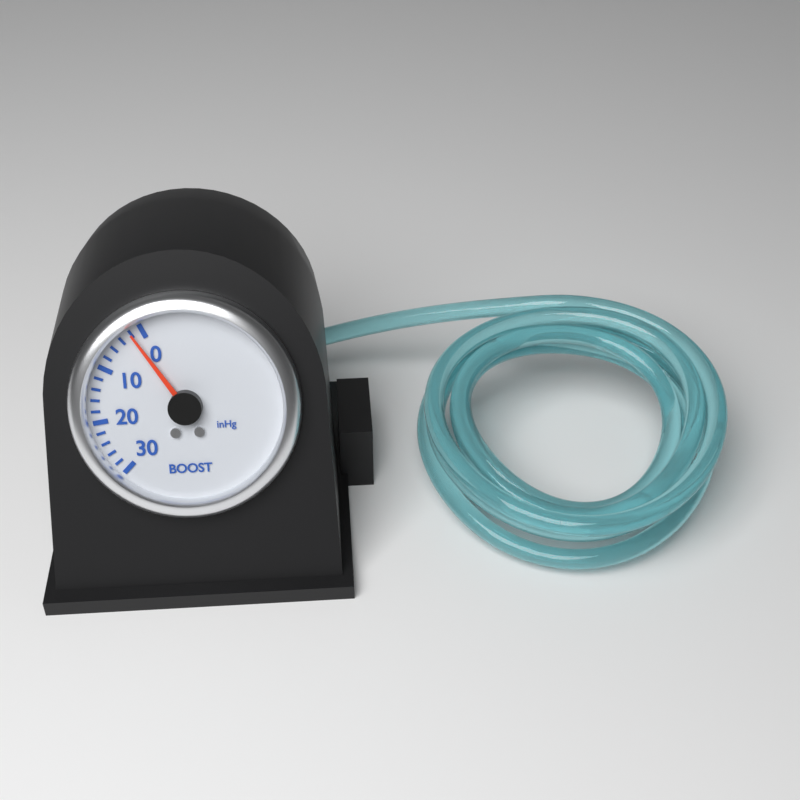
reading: 2 inHg
